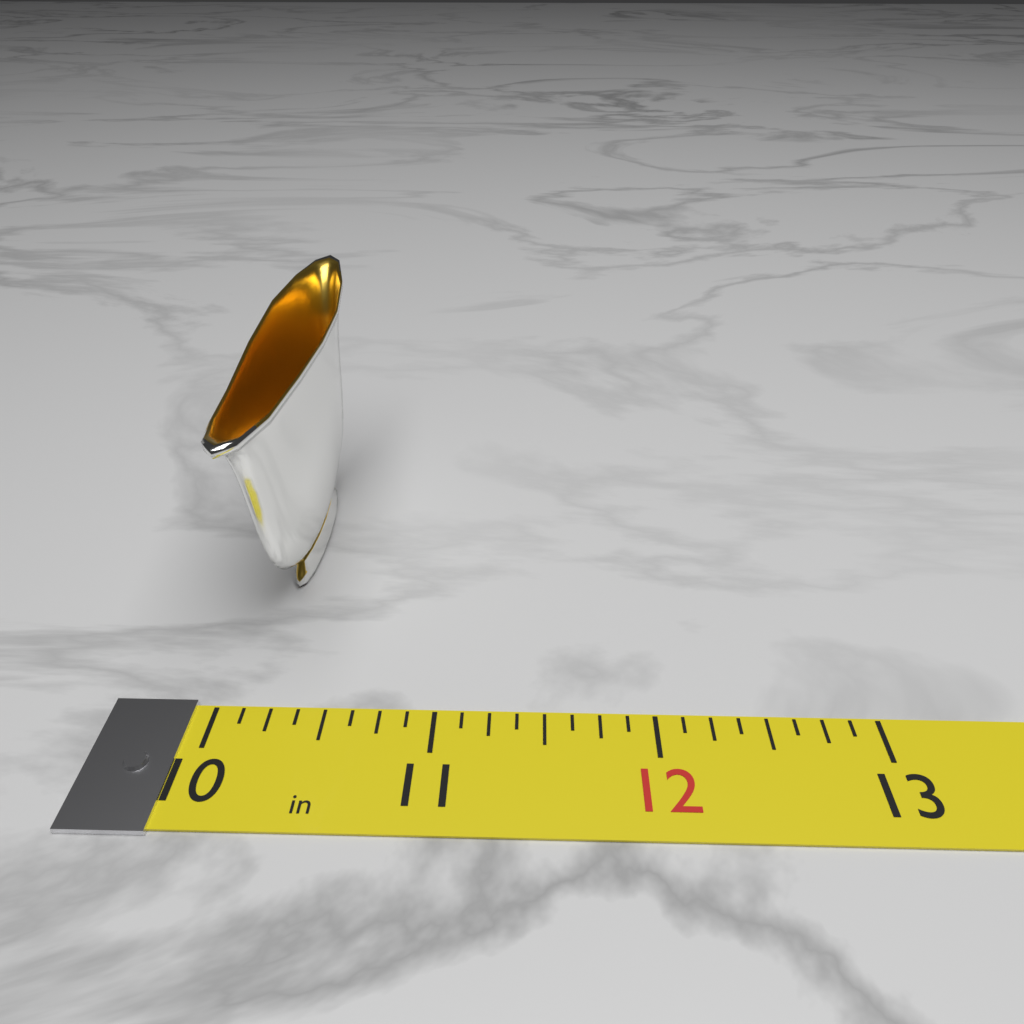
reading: 10.375 in
